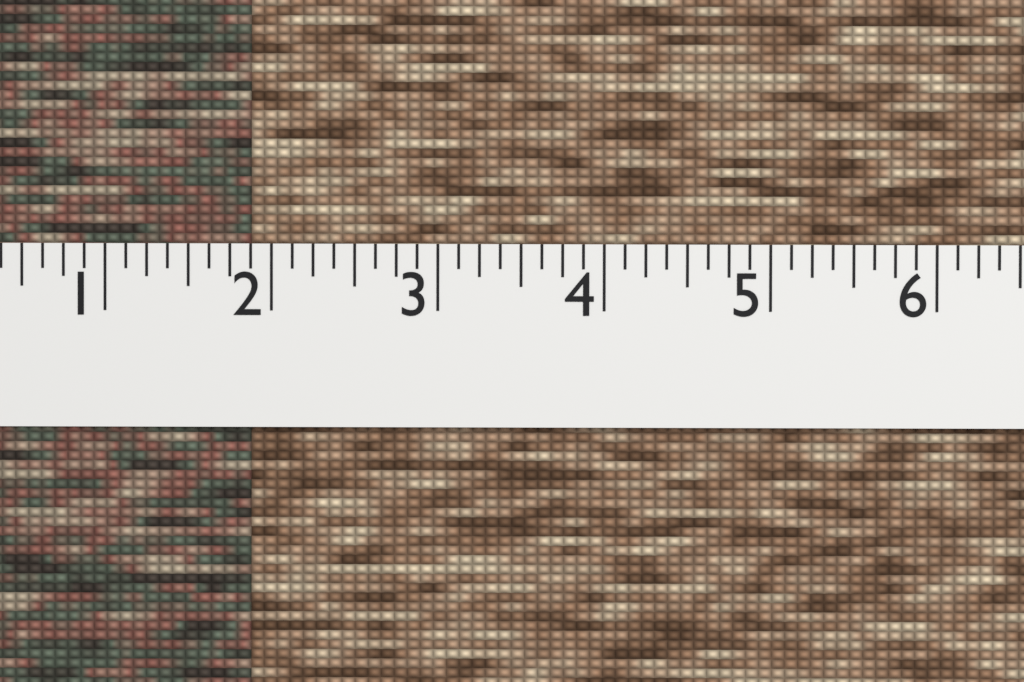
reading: 1.875 (no unit)
